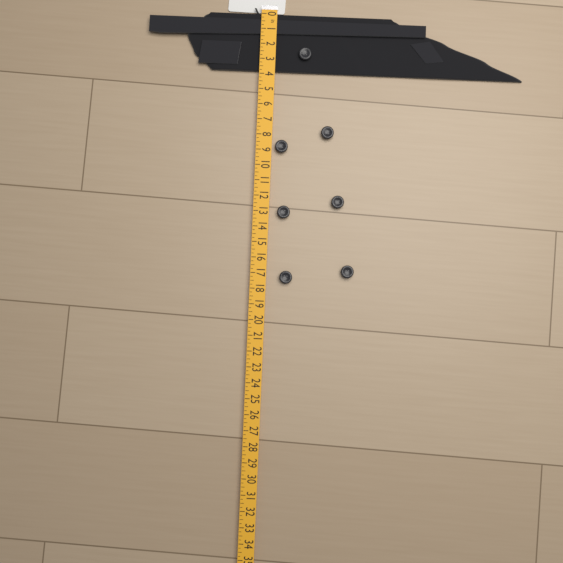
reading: 3.75 in
